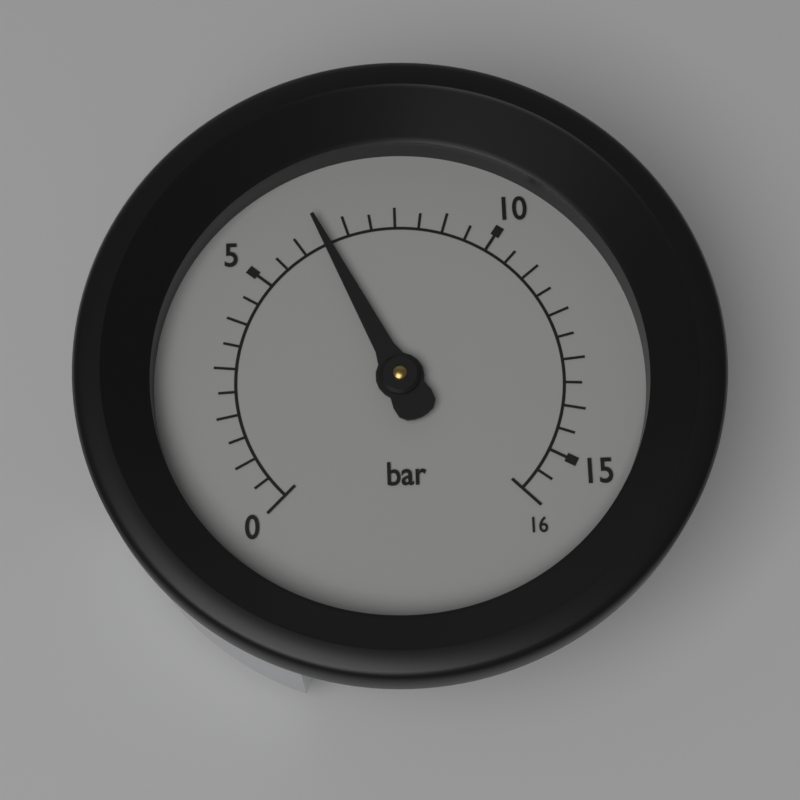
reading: 6.5 bar
